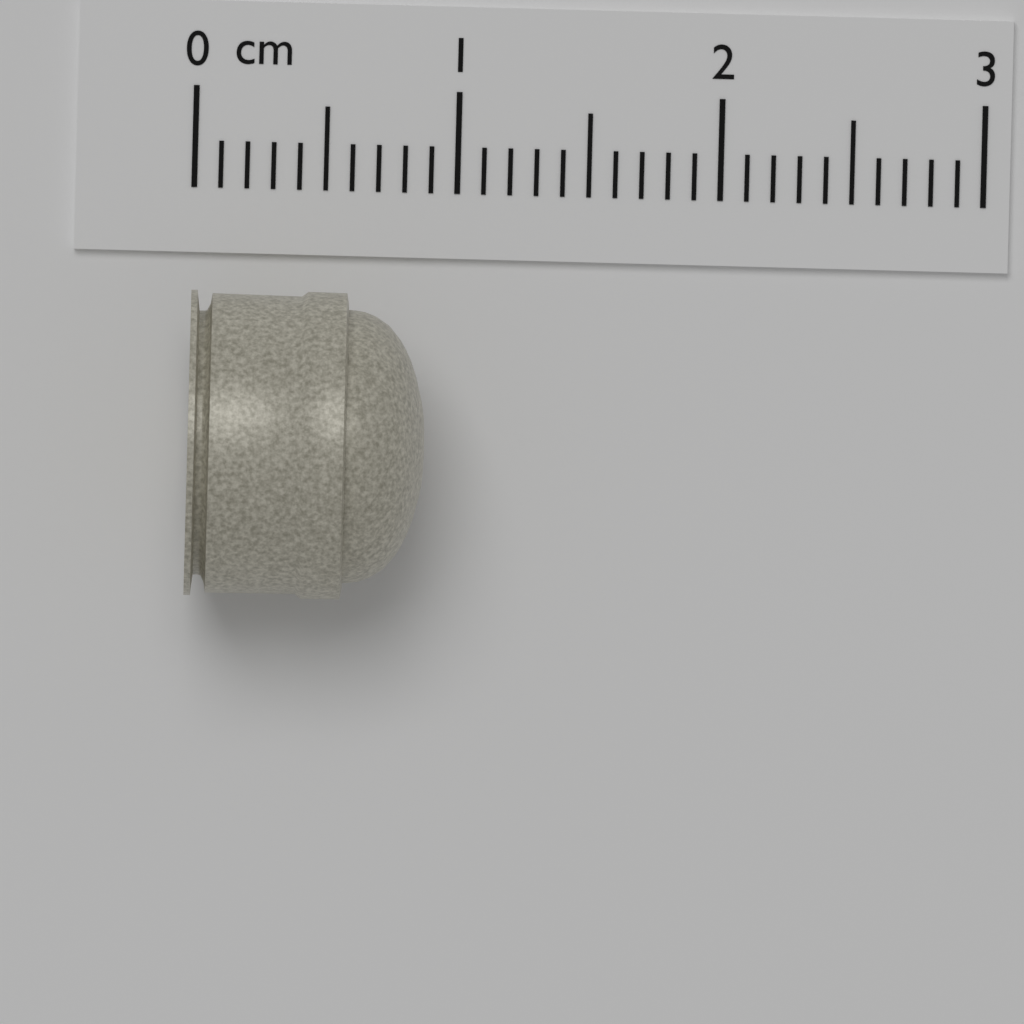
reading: 0.9 cm
